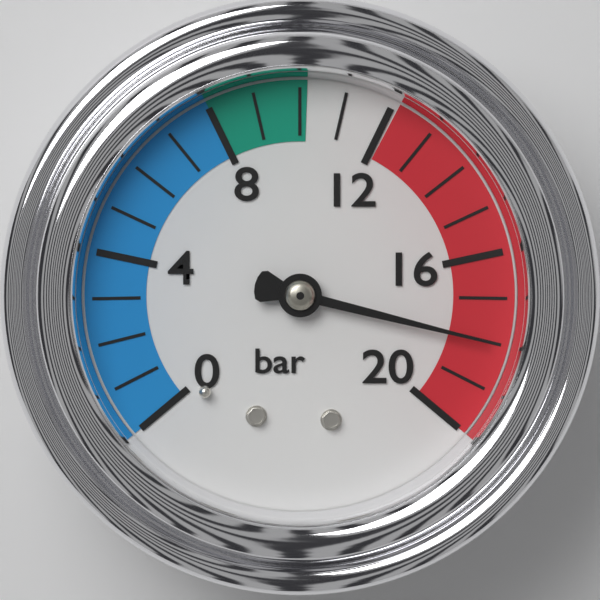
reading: 18 bar
